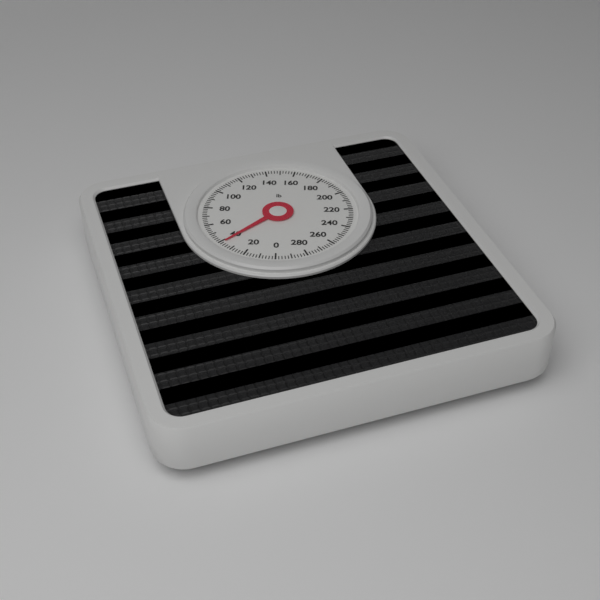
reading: 38 lb
